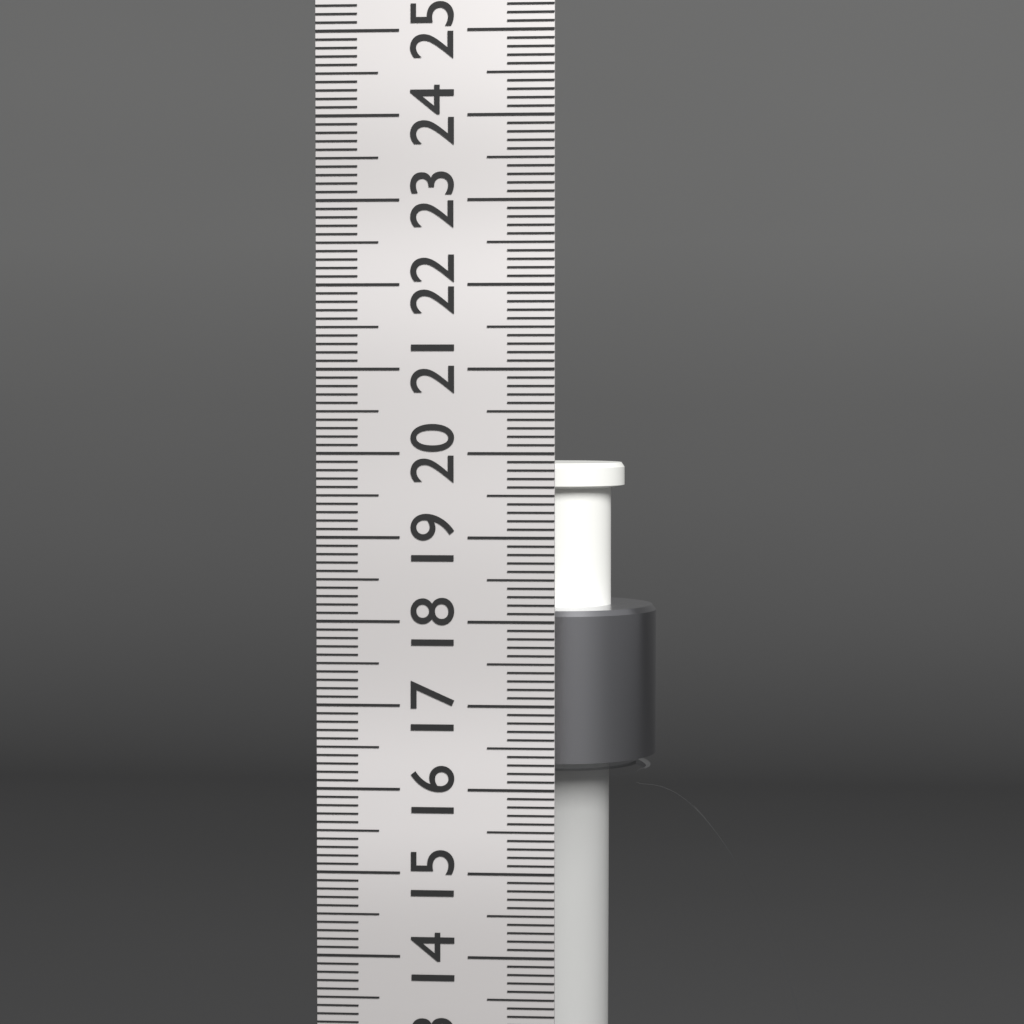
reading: 19.8 cm
